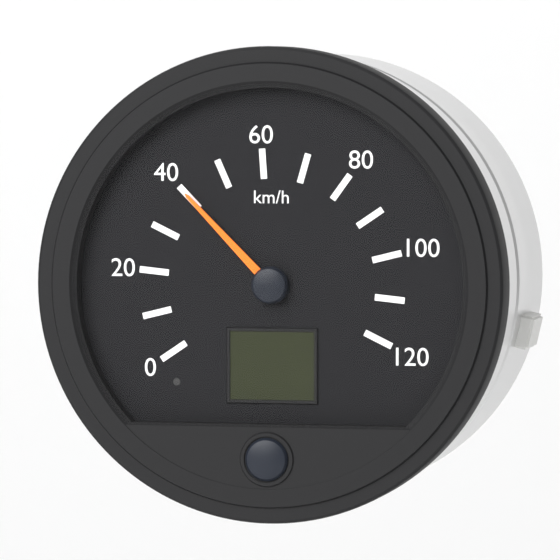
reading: 40 km/h
